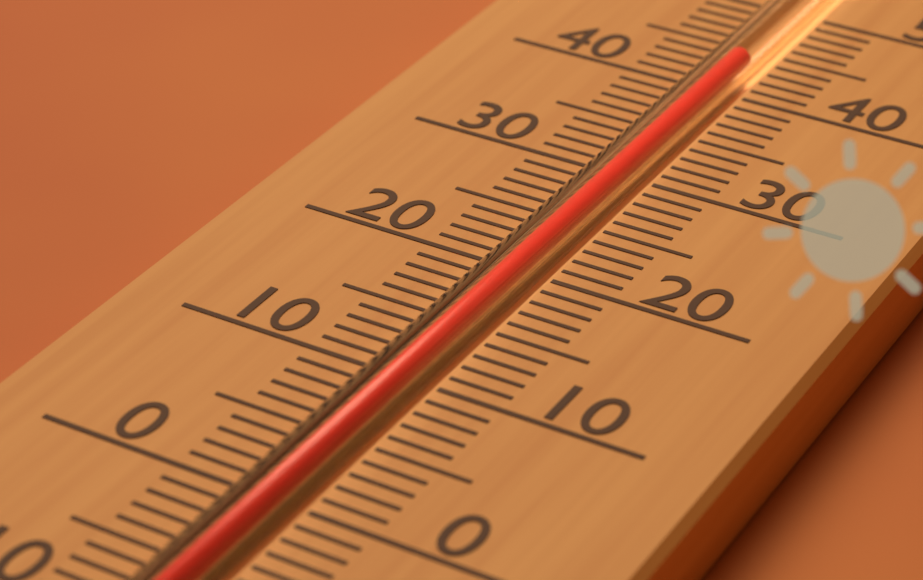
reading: 43 (no unit)
